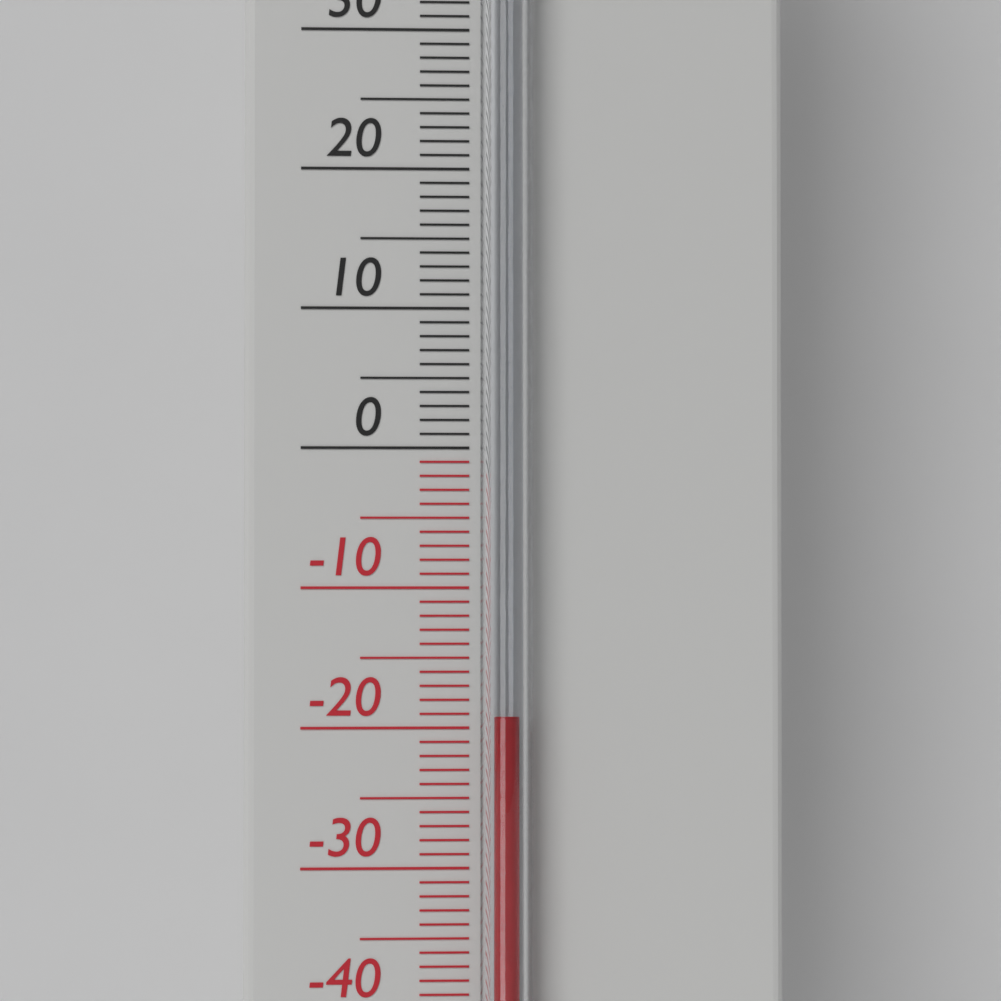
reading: -19 °C
